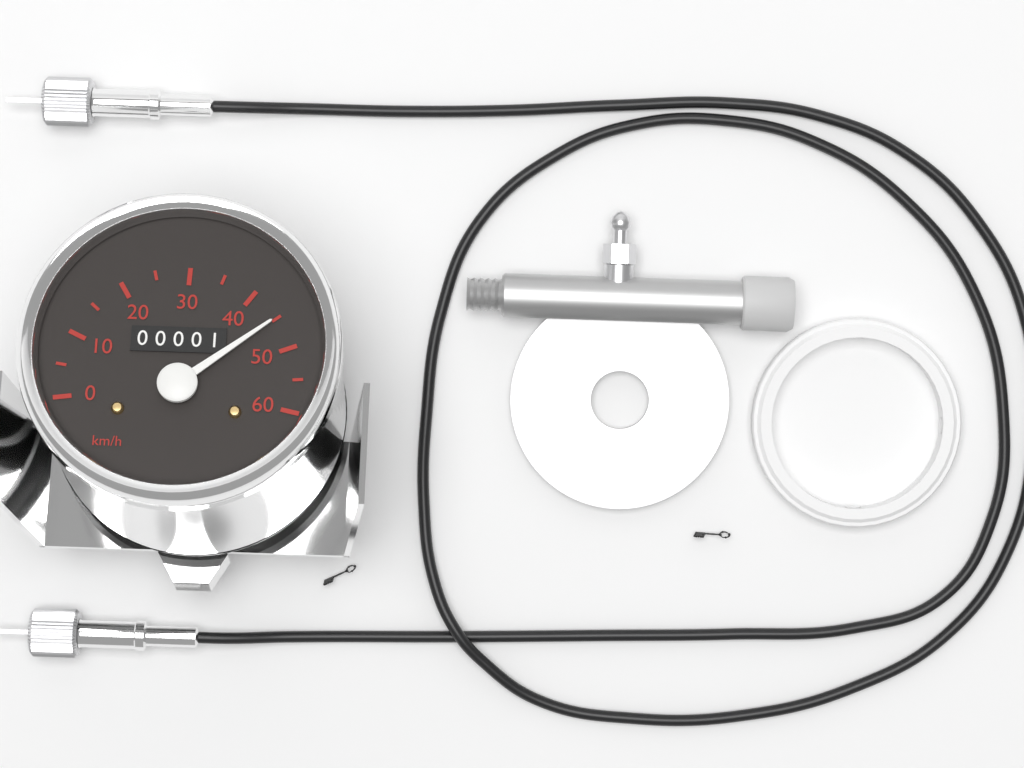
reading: 45 km/h
